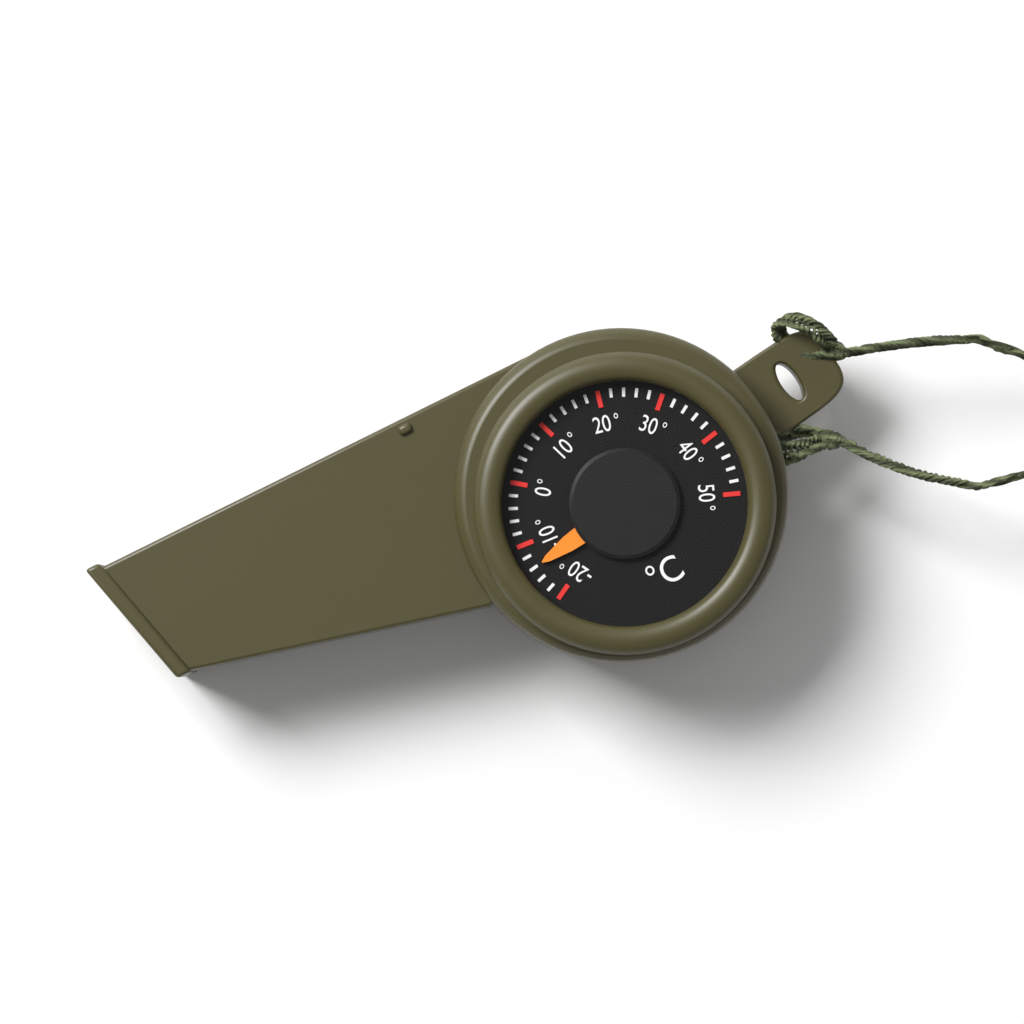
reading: -14 °C
